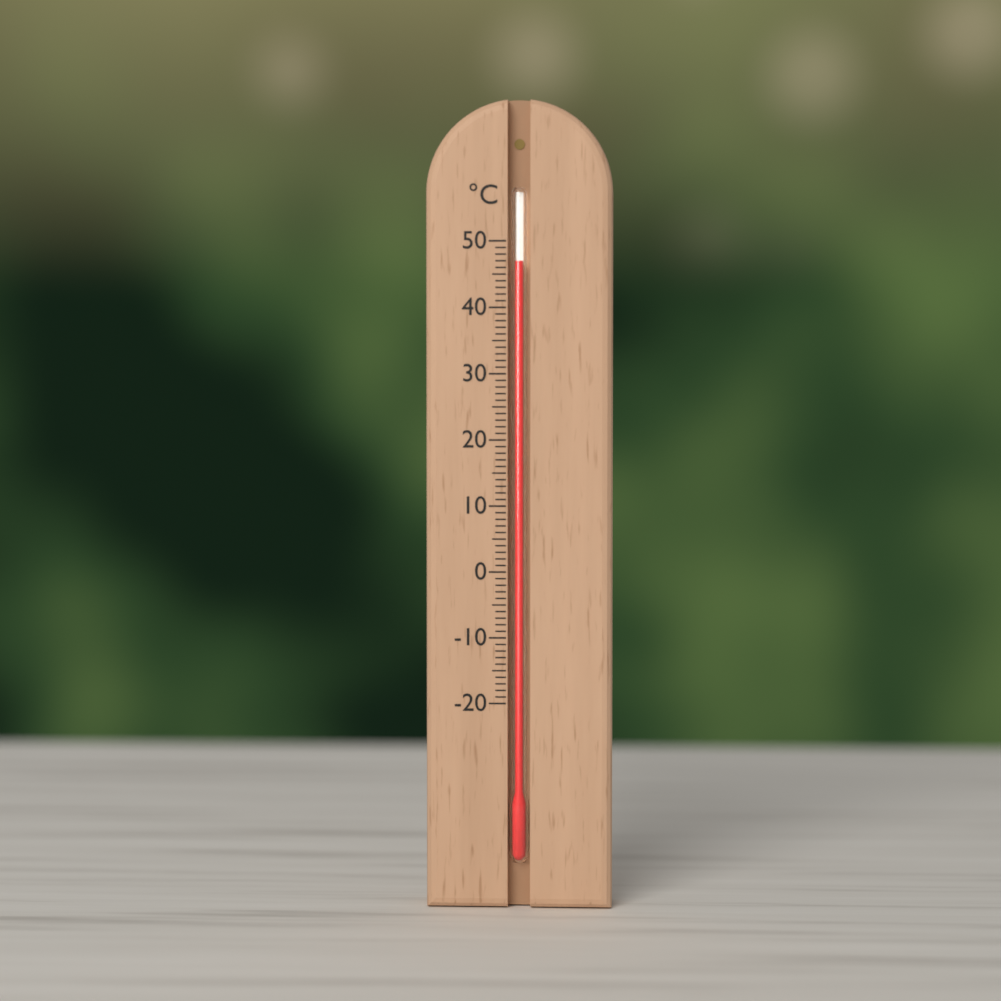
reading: 47 °C
